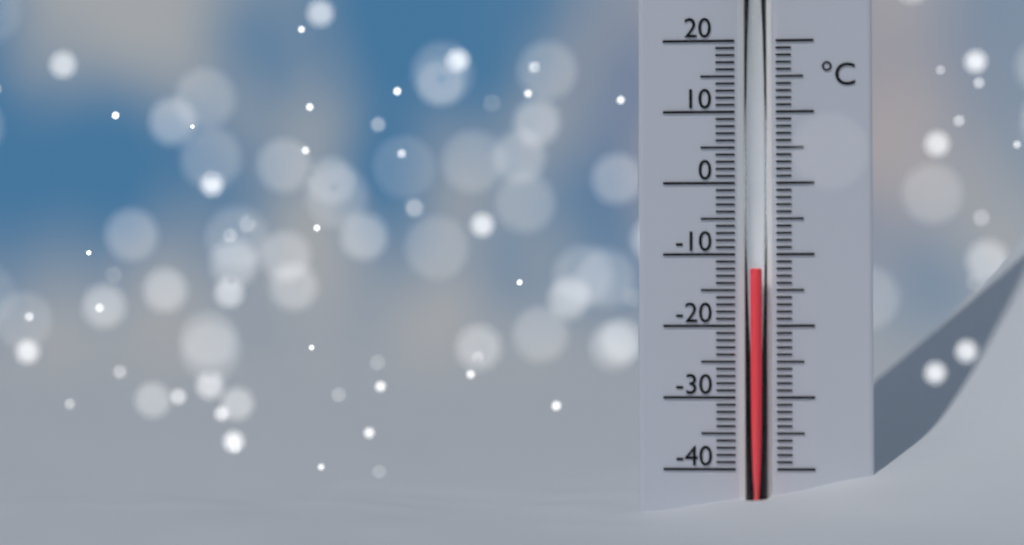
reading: -12 °C
